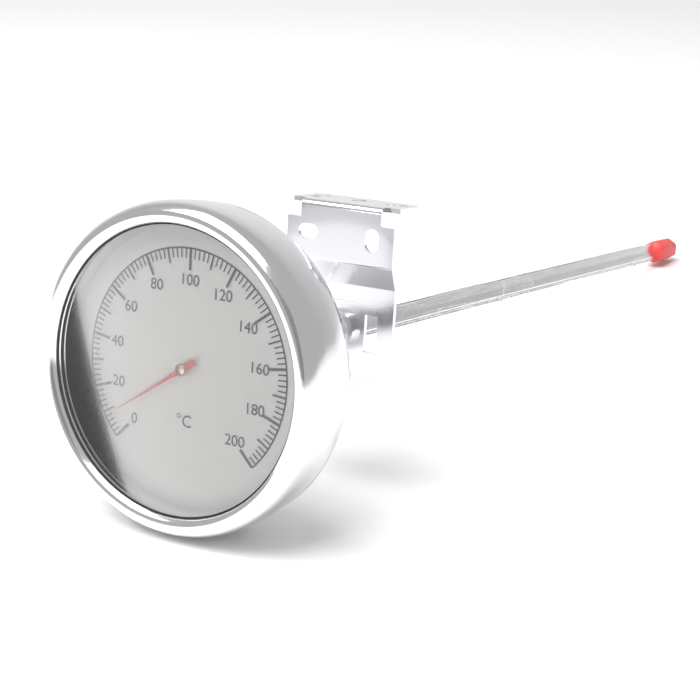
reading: 8 °C
